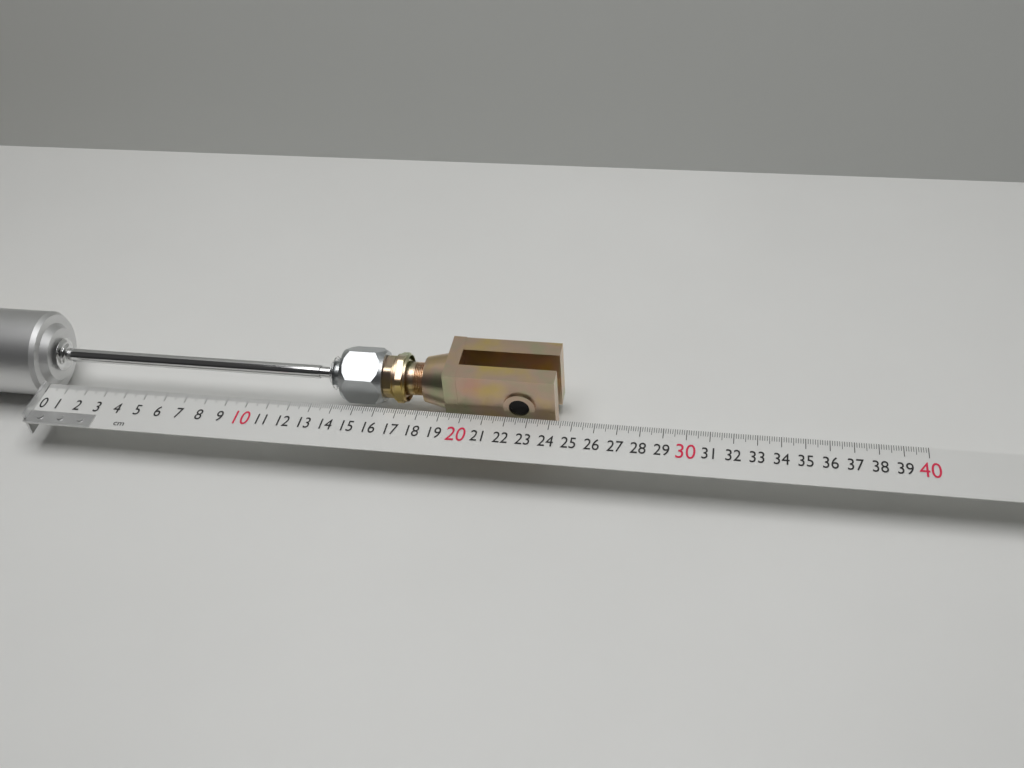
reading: 24.2 cm
